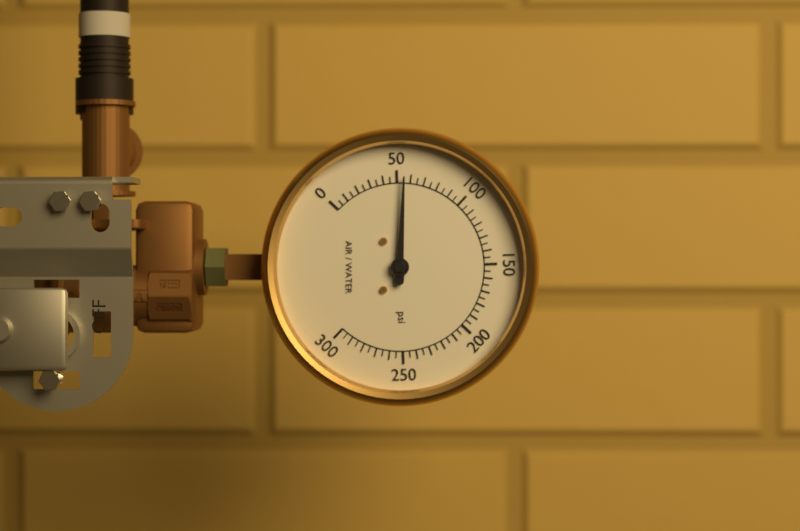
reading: 55 psi
